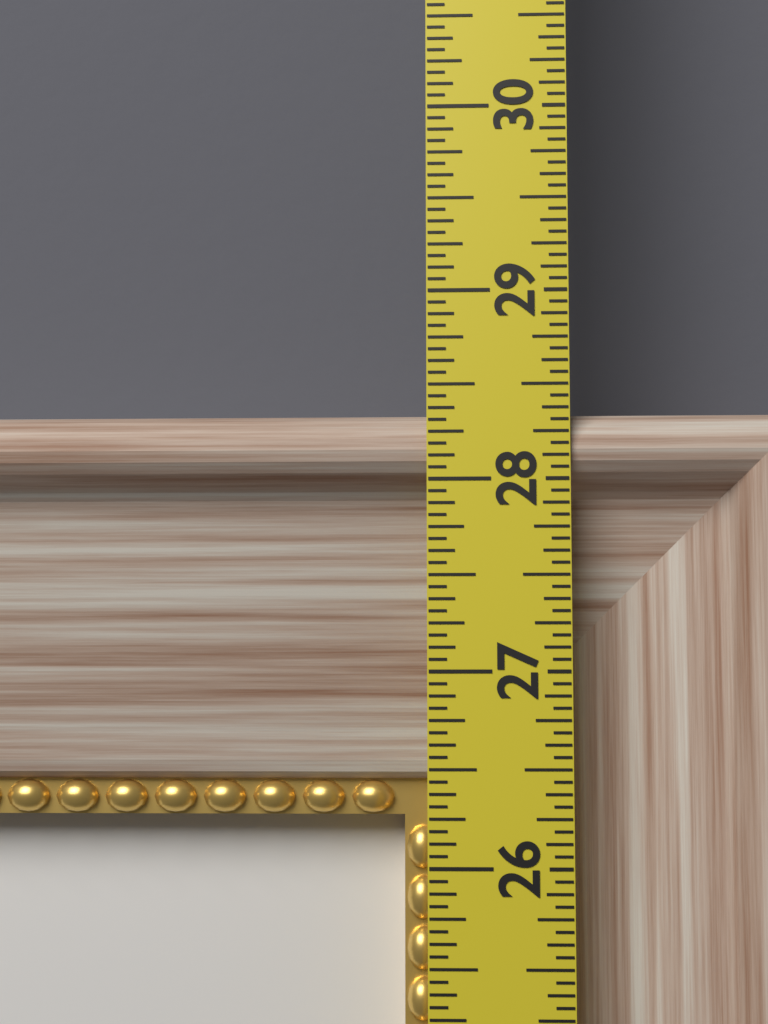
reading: 28.3750 in
